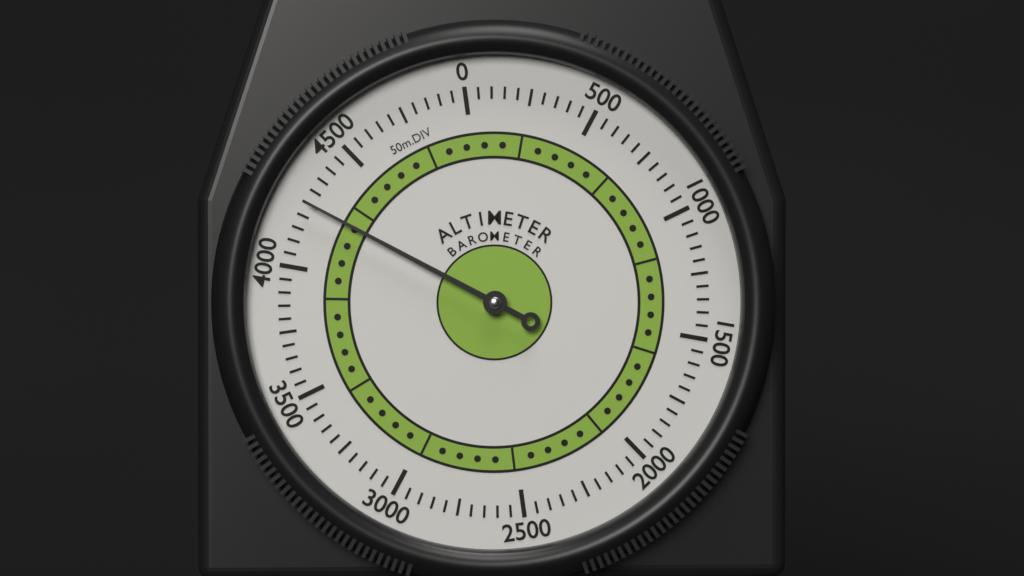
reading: 4250 m
